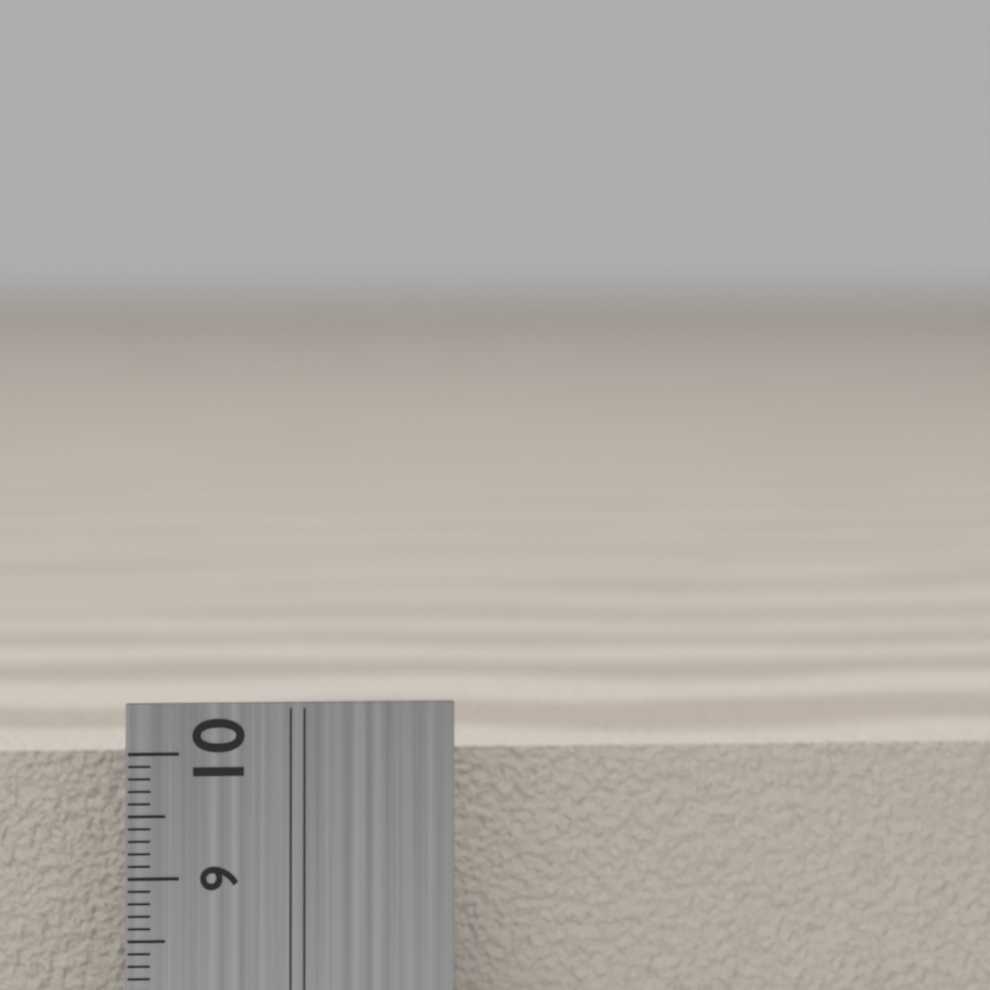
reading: 9.9 cm
